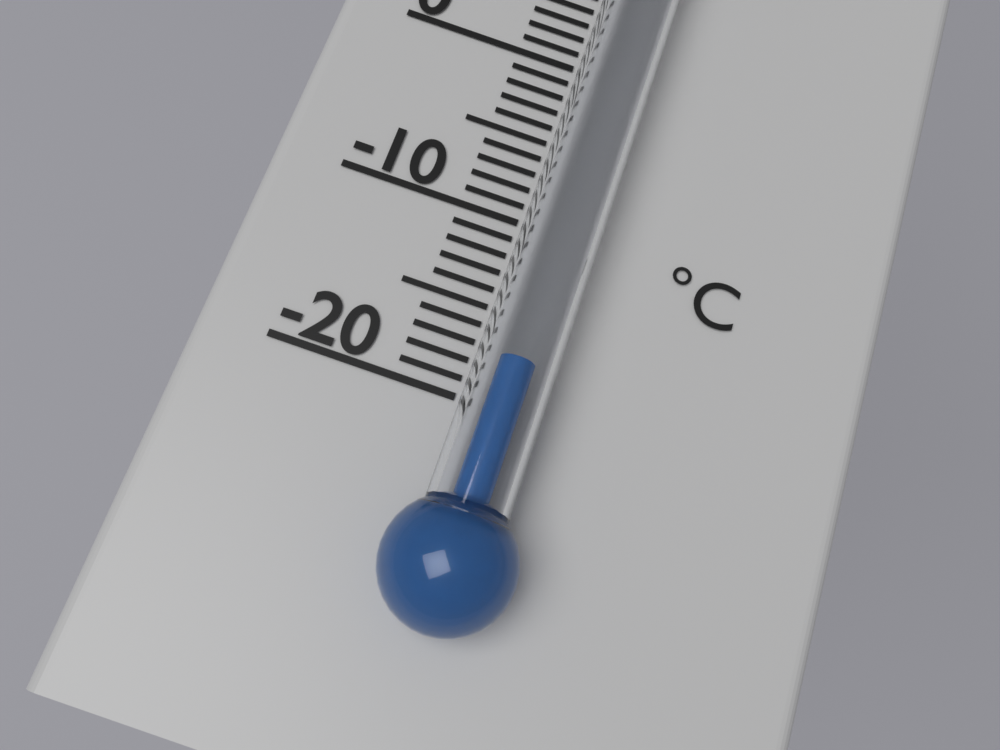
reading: -18 °C
